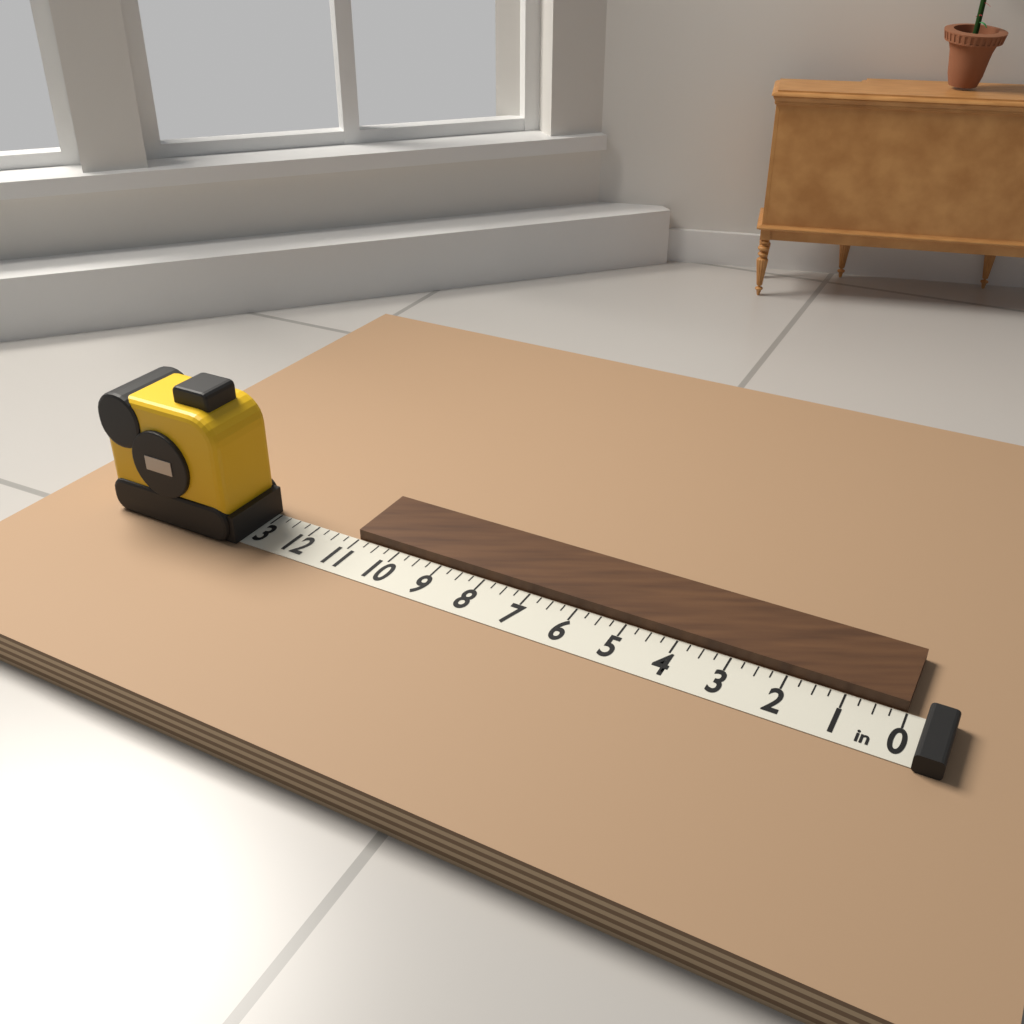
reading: 11.00 in
